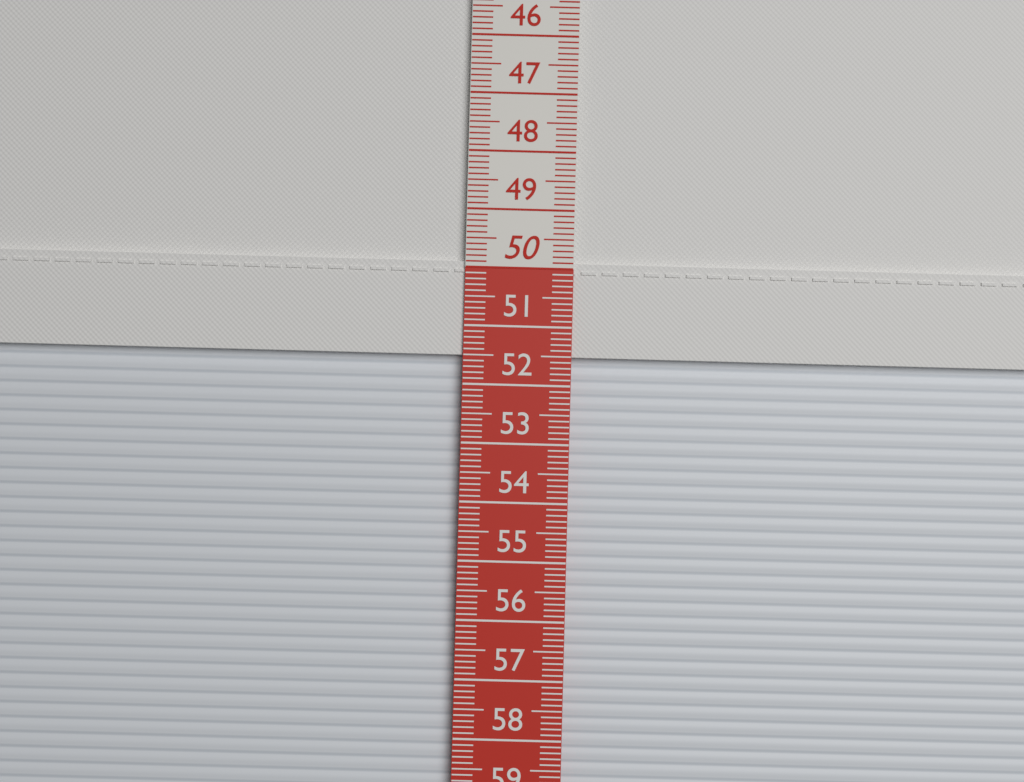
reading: 51.5 cm
